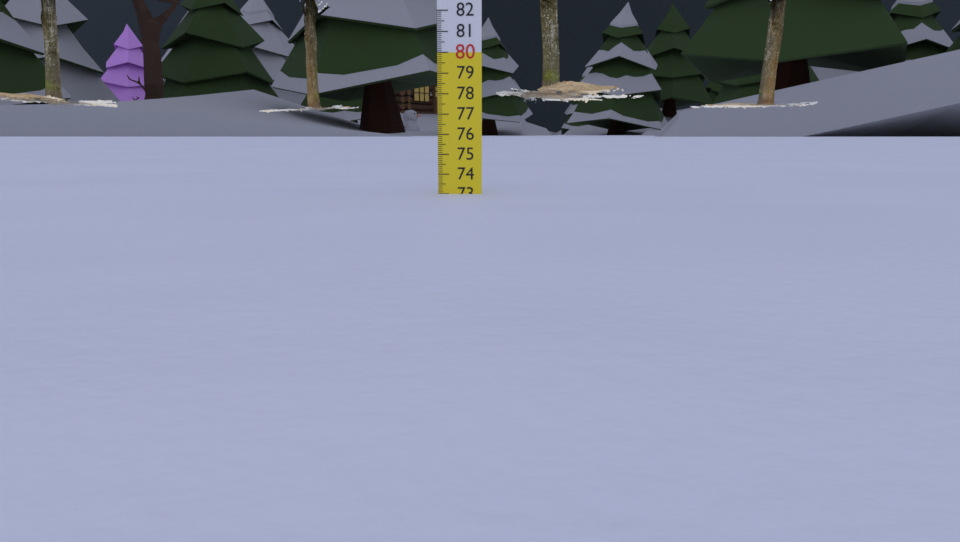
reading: 73.0 cm
